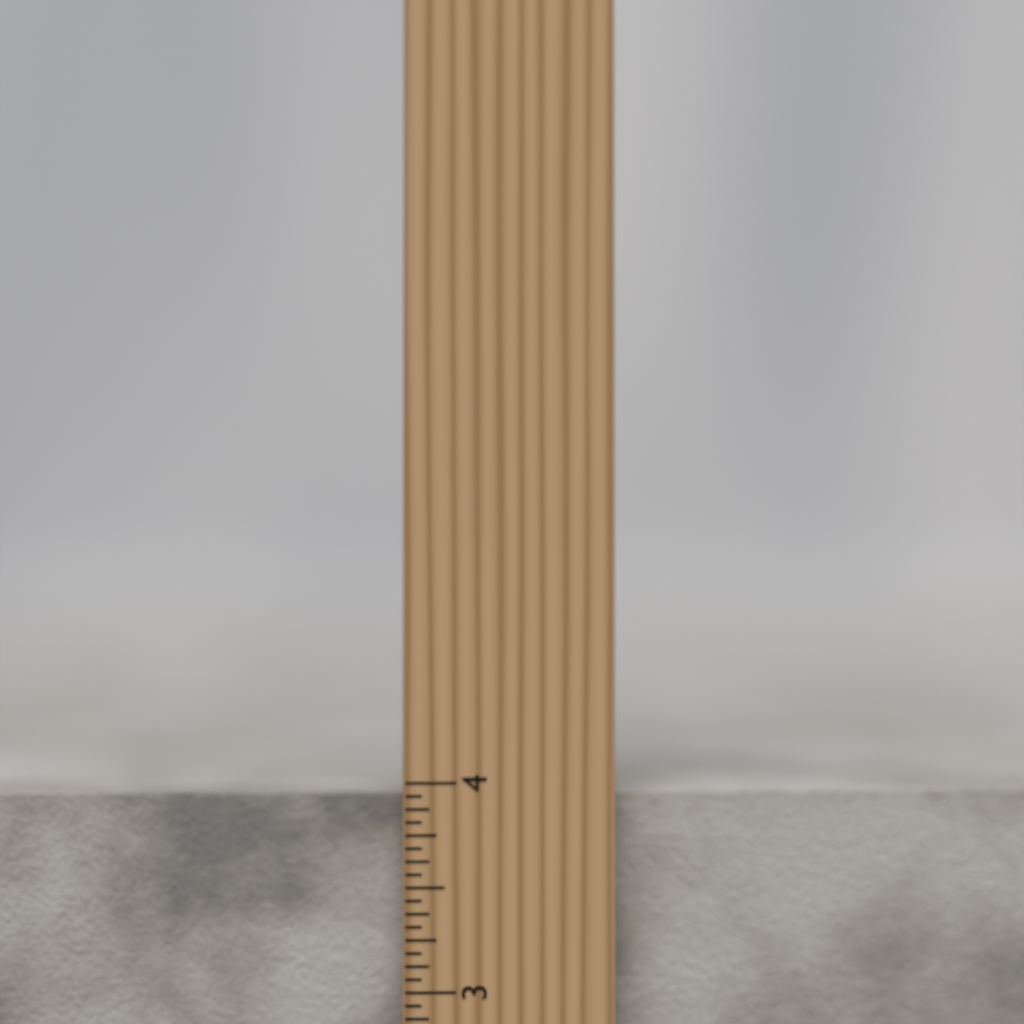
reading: 3.9375 inch
